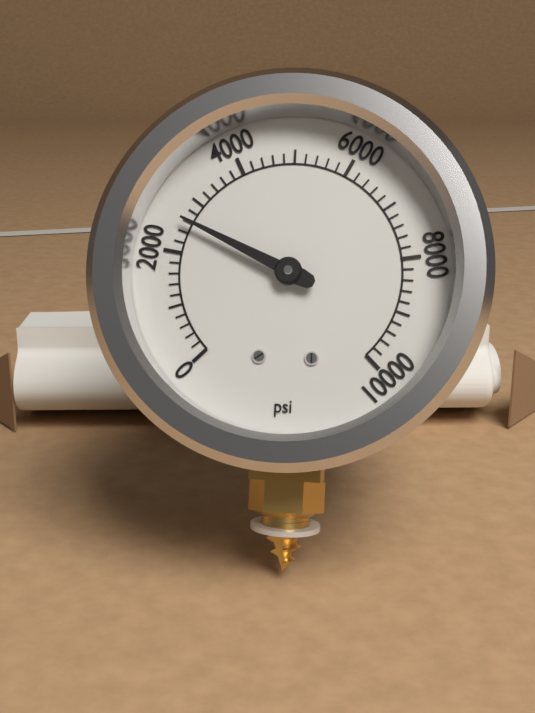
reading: 2600 psi
